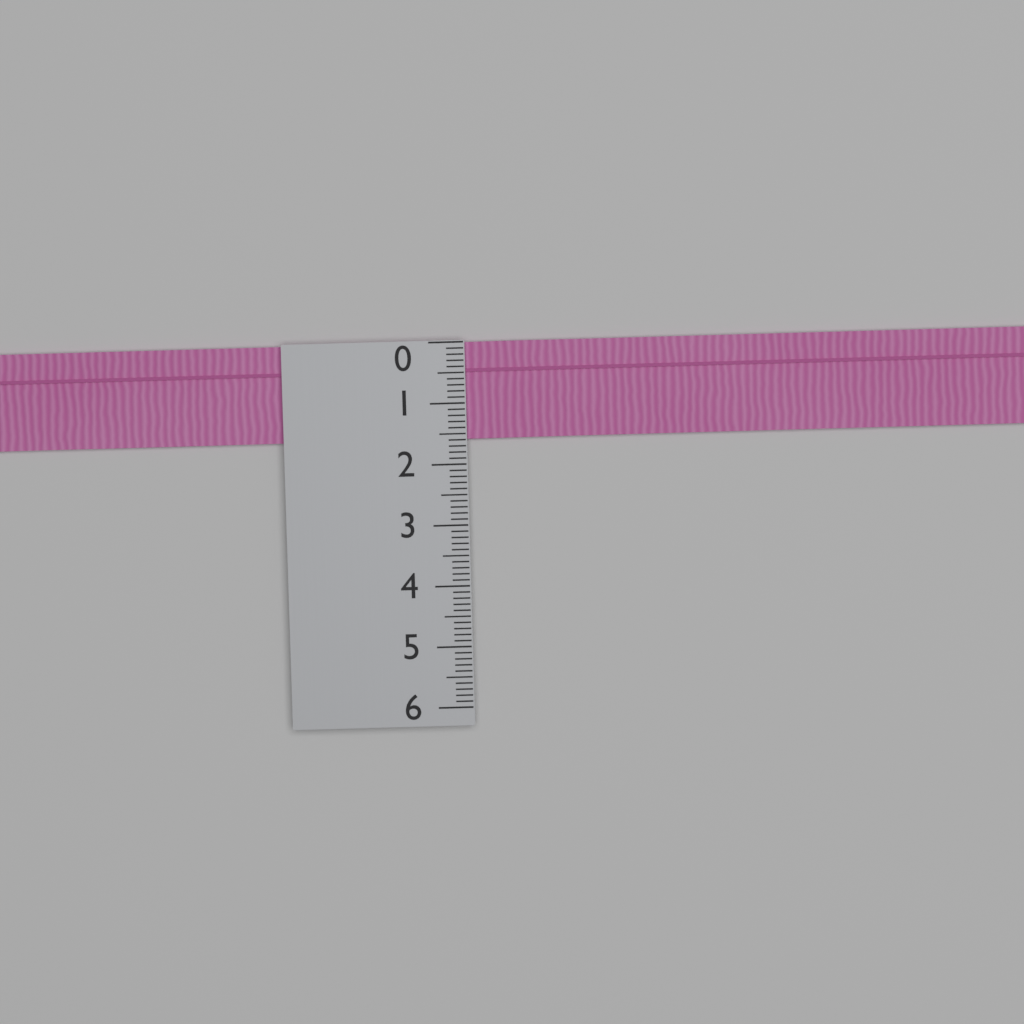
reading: 1.6 (no unit)
